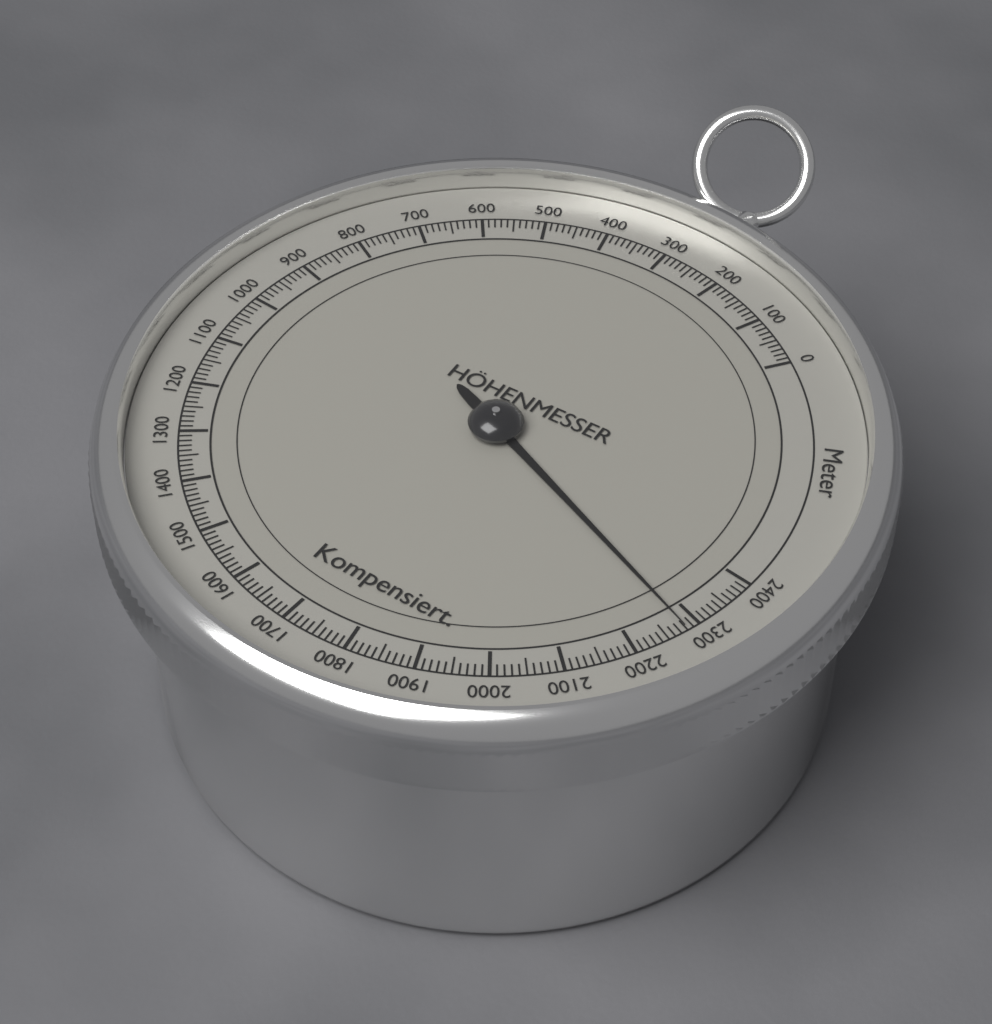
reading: 2280 m
